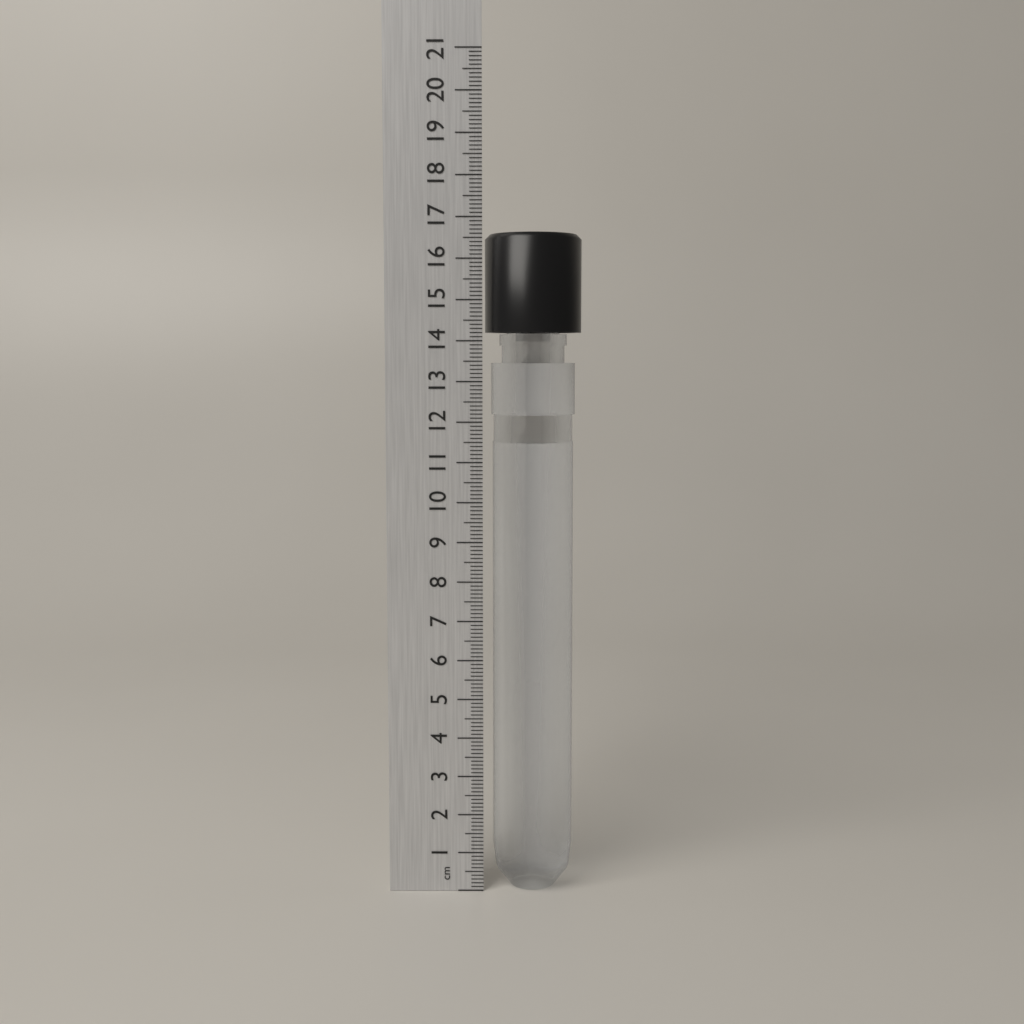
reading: 16.6 cm
